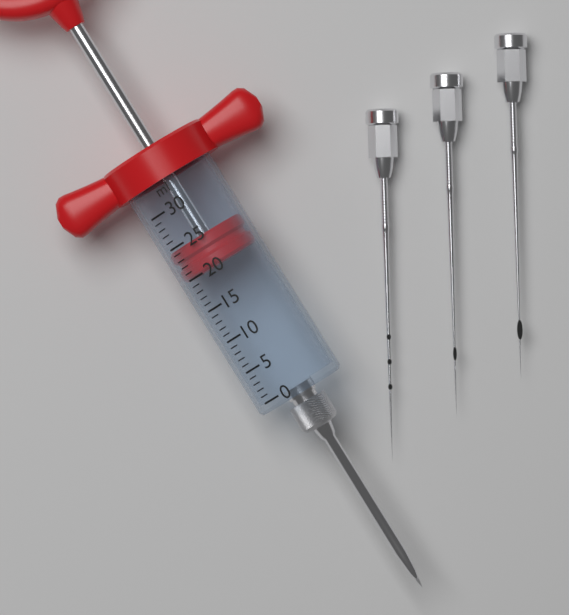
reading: 20 ml
